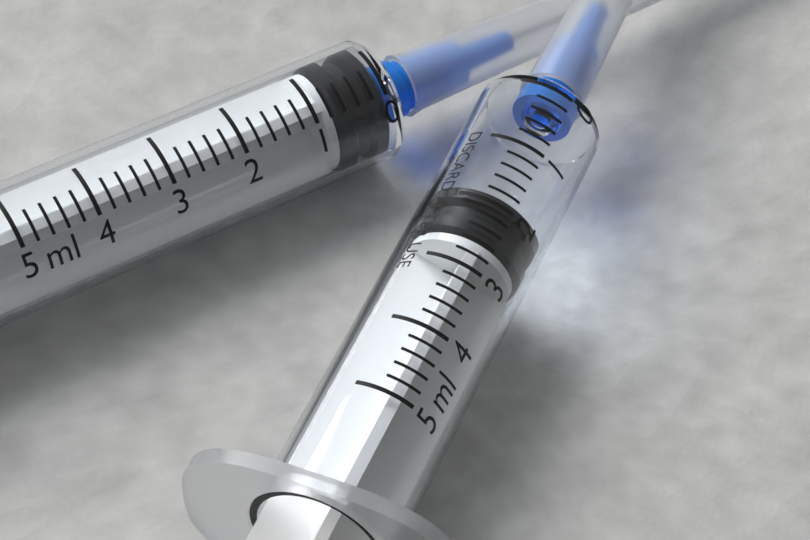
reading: 1.8 ml
